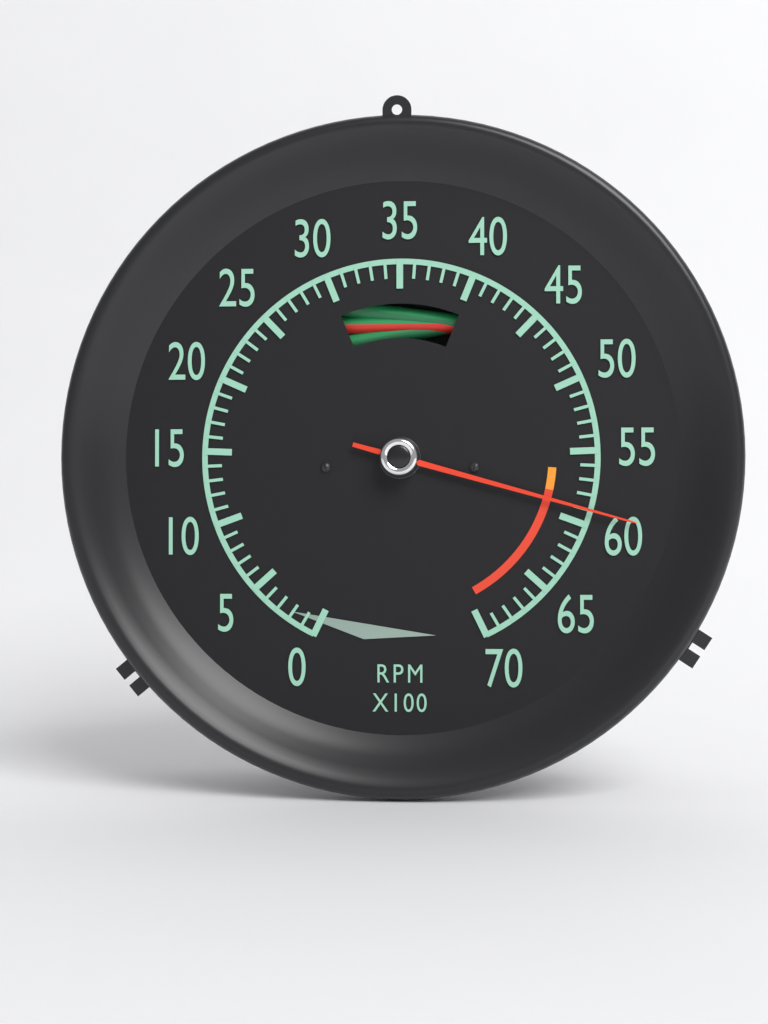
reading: 59 RPM x100
